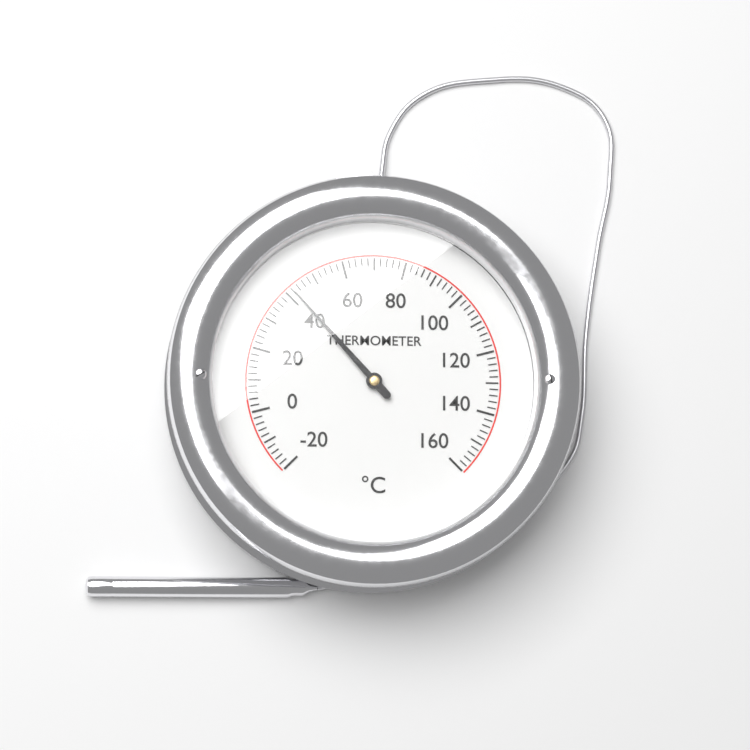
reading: 42 °C
